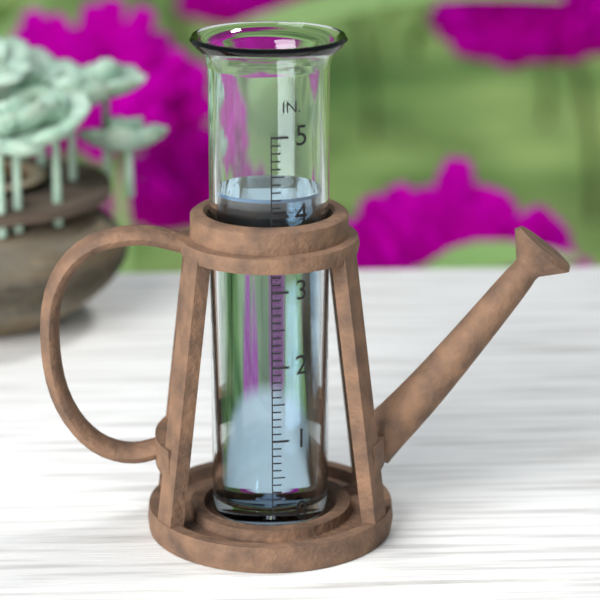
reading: 4.2 in
